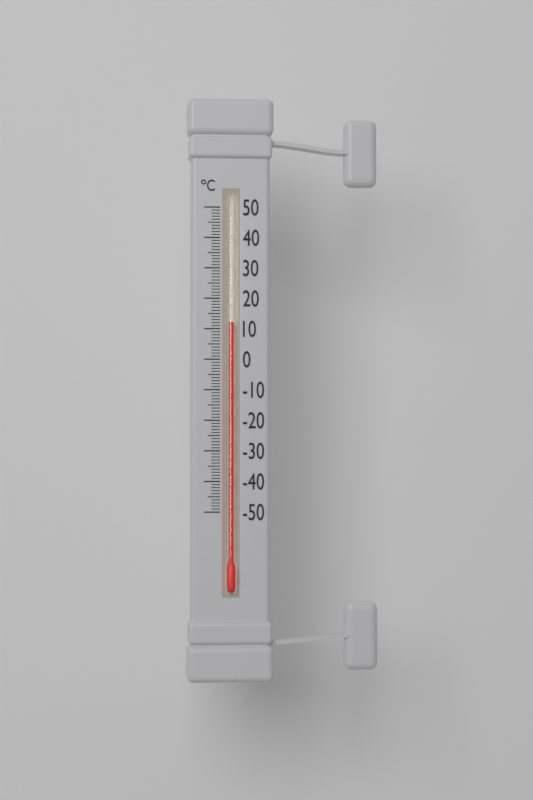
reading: 12 °C
